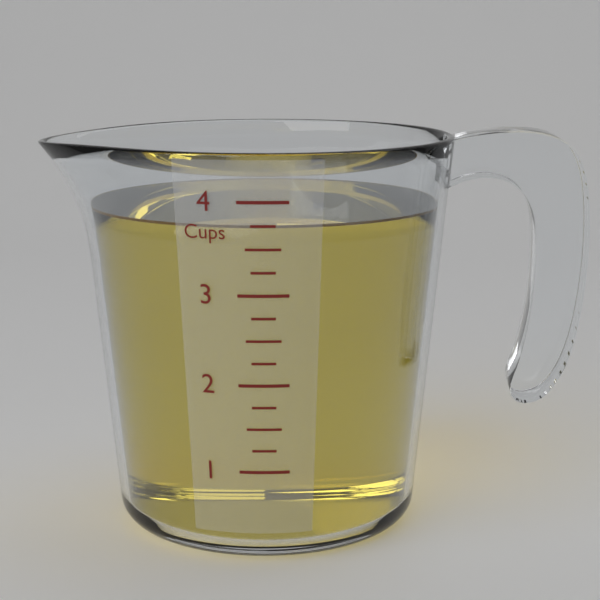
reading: 3.75 cups
